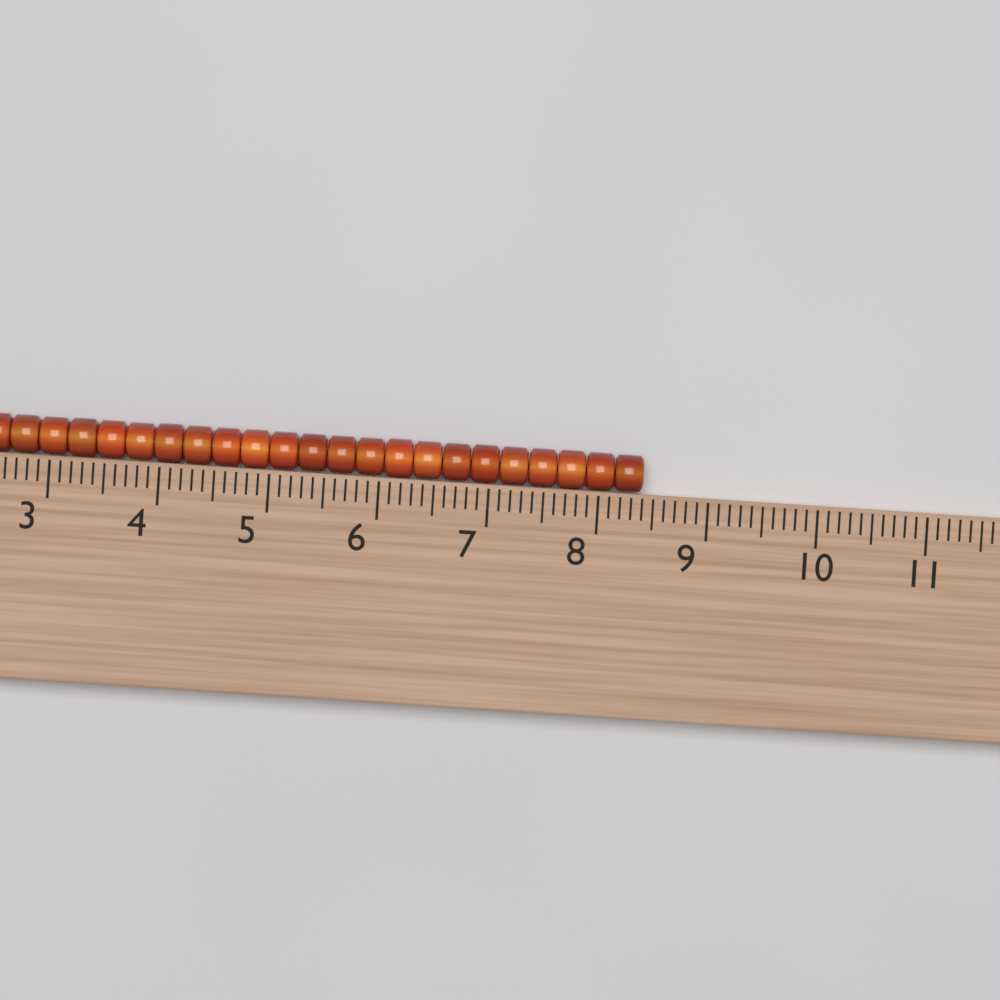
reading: 8.4 (no unit)
